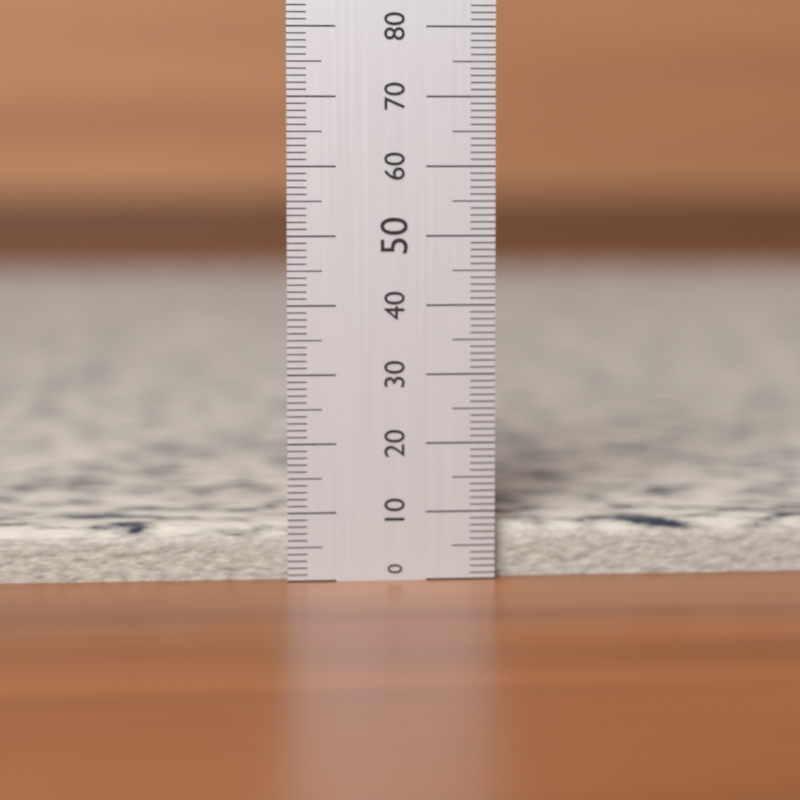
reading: 8 (no unit)
